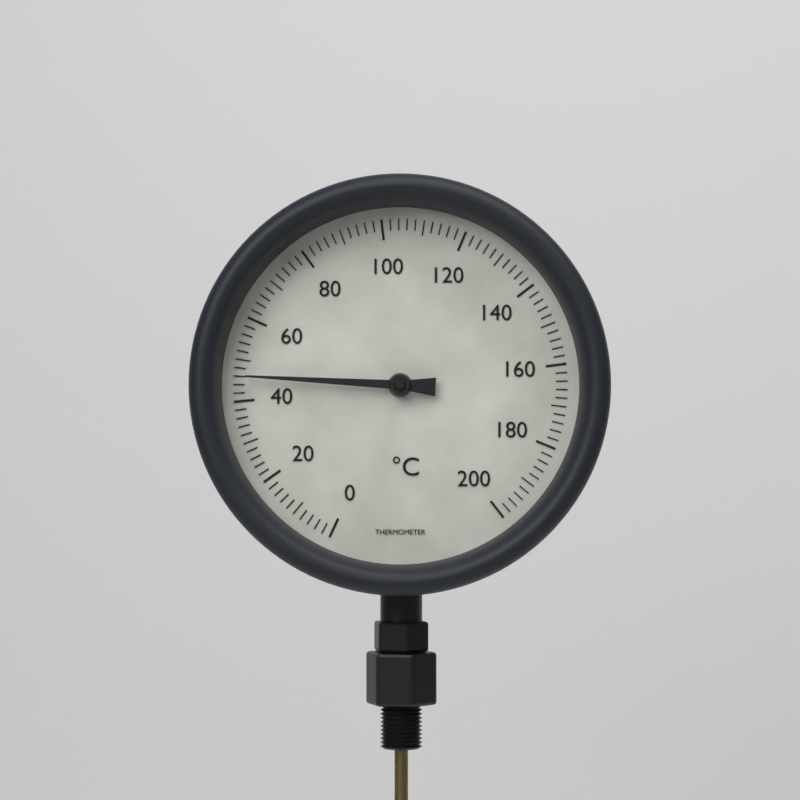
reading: 46 °C
